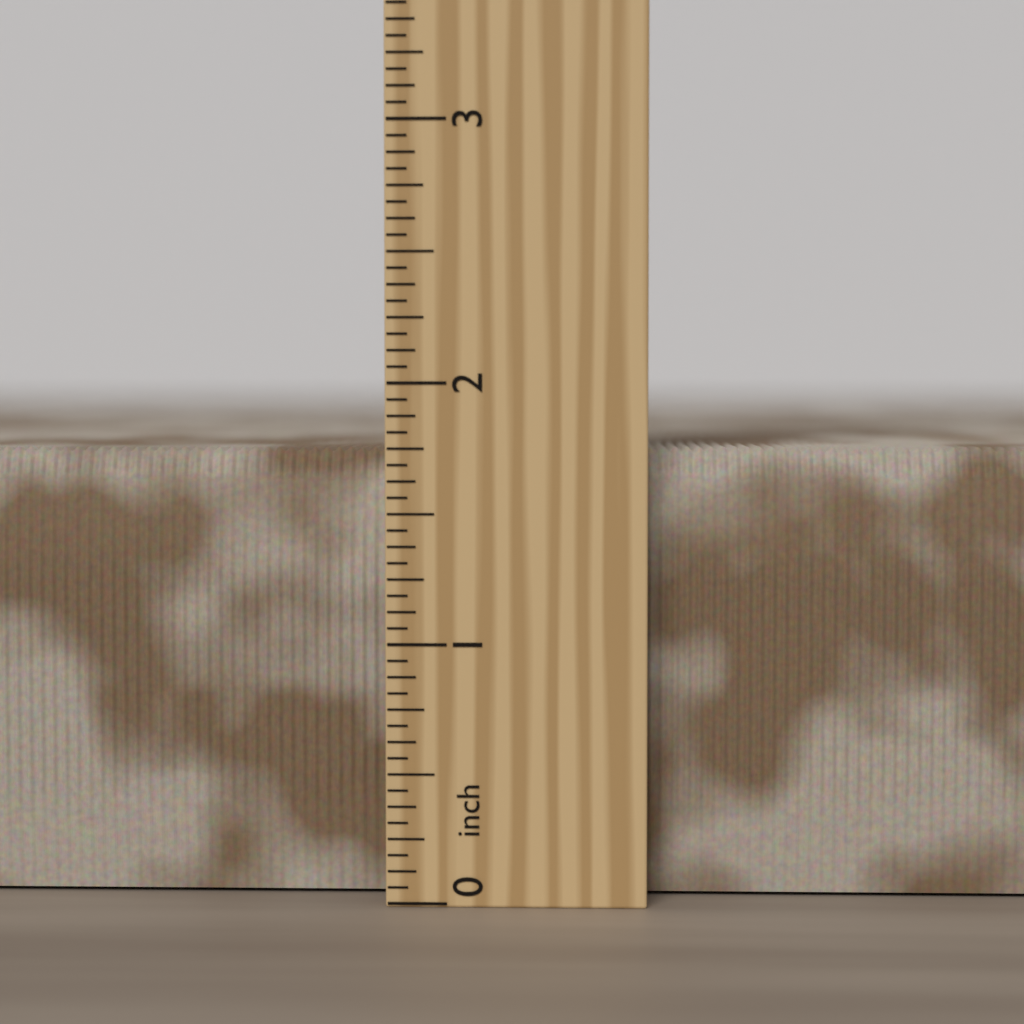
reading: 1.7500 inch
